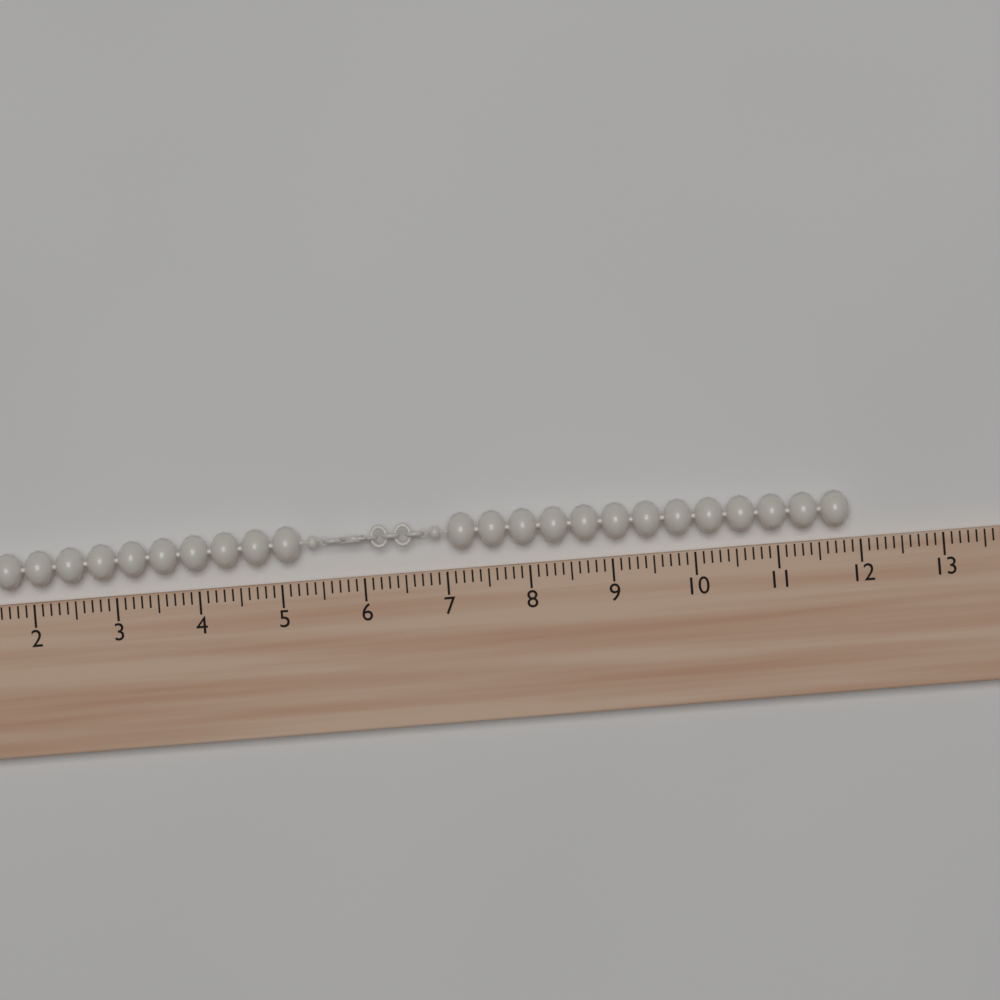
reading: 11.9 (no unit)
